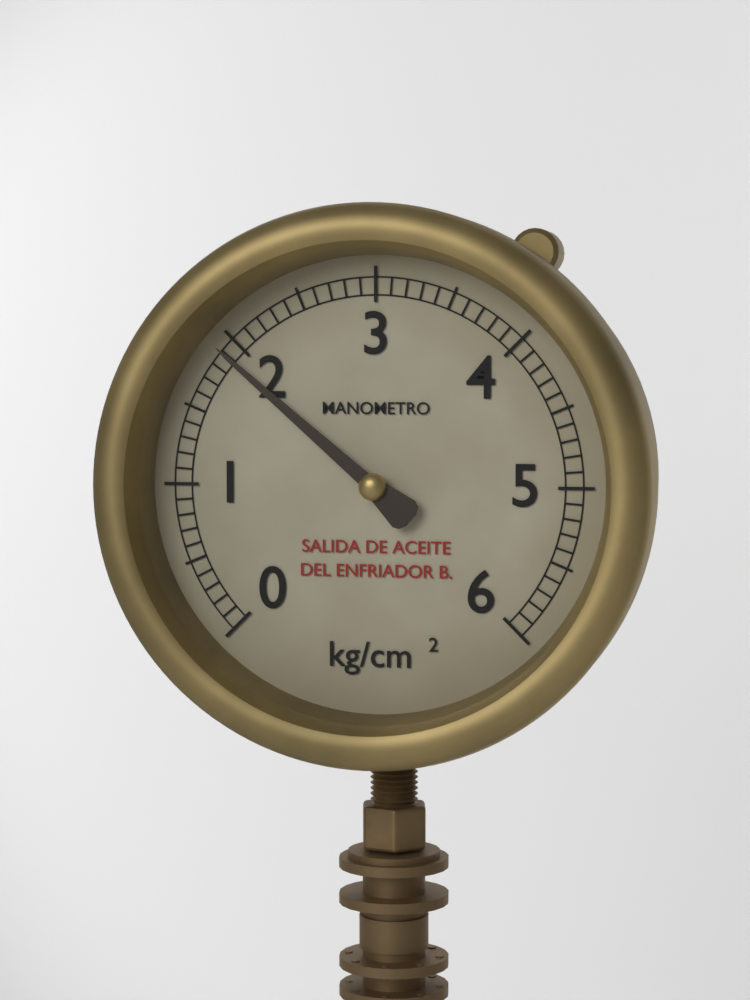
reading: 1.9 kg/cm²
